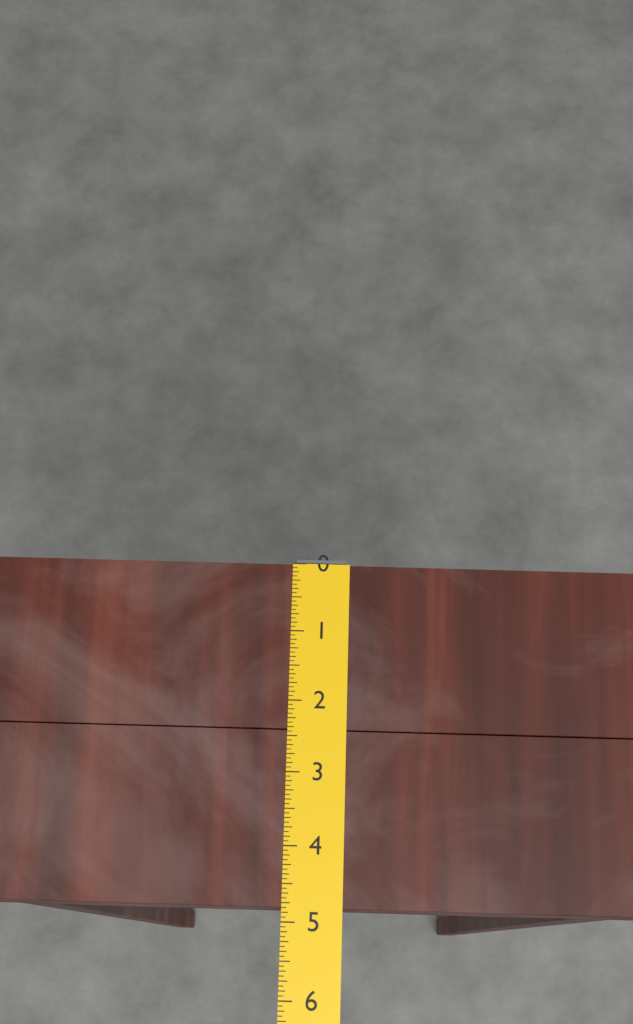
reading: 4.8125 (no unit)
